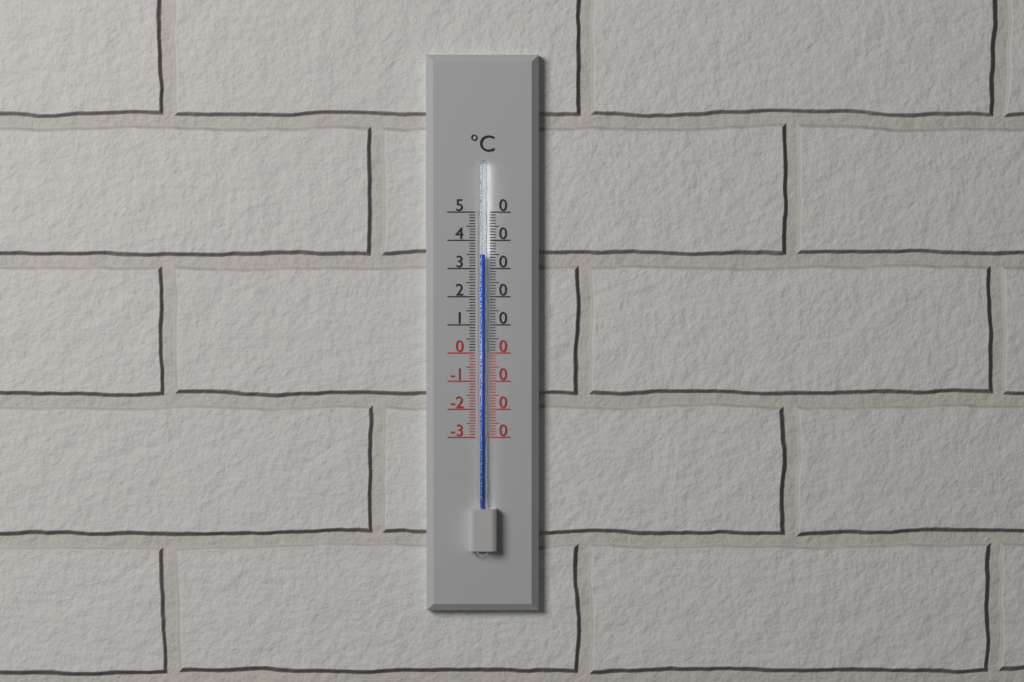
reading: 35 °C
